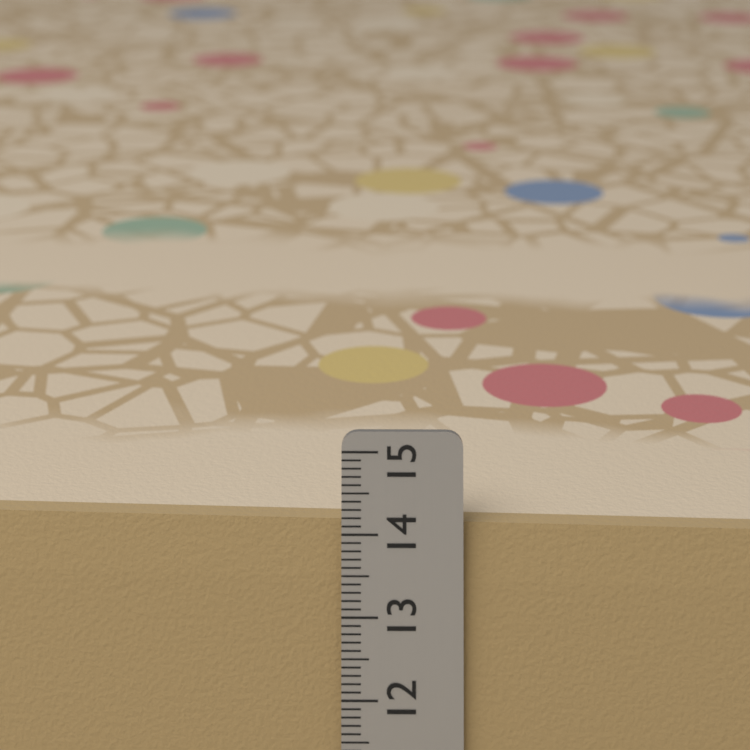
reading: 14.1 cm
